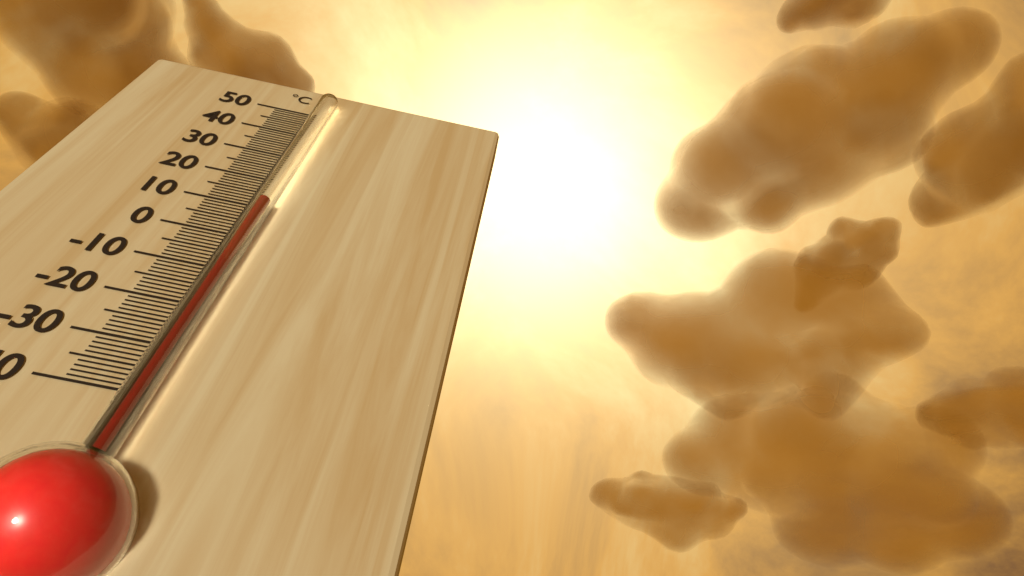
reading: 9 °C
